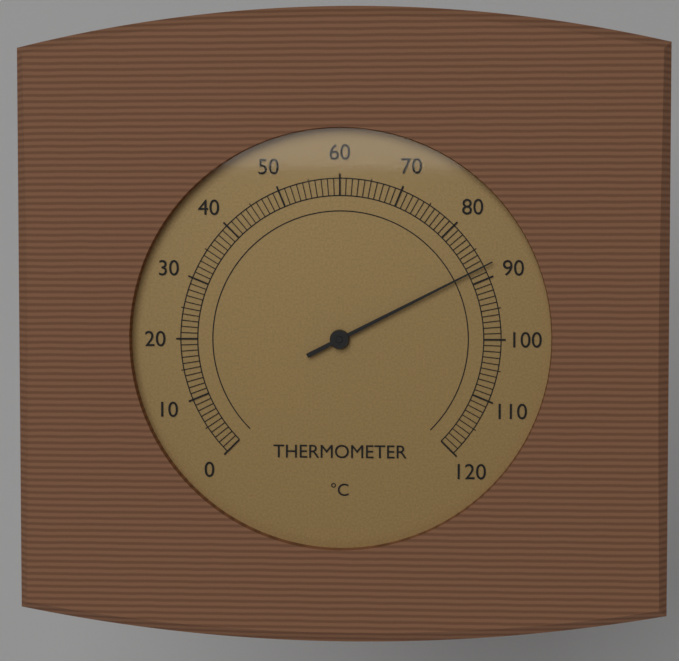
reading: 88 °C
